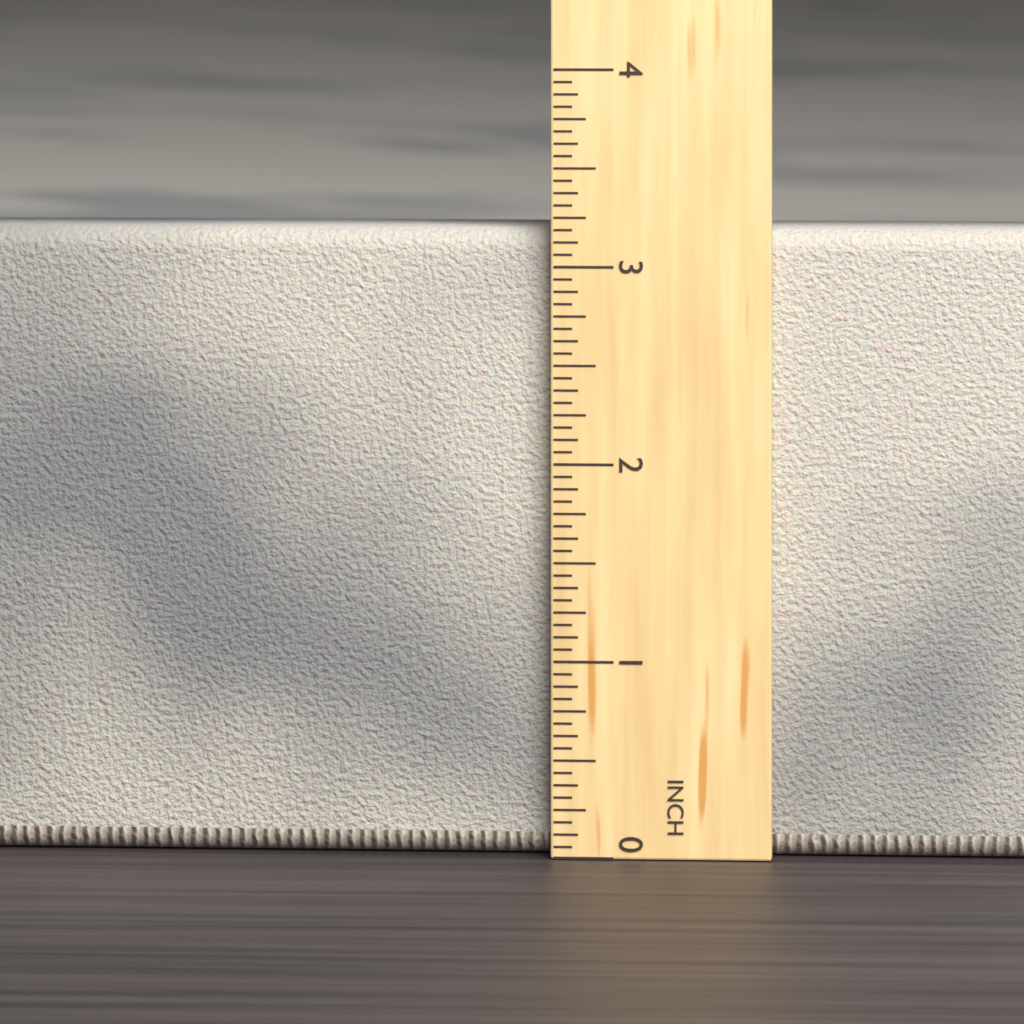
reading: 3.1875 in
